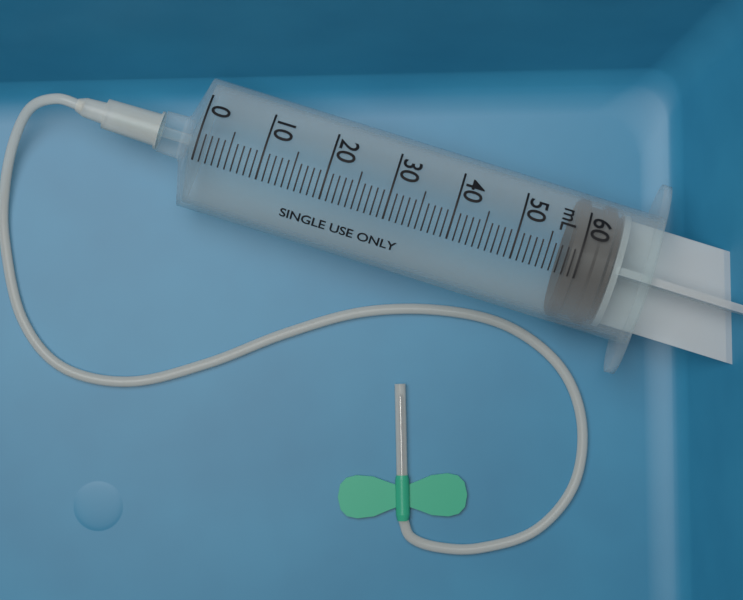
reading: 58 mL
